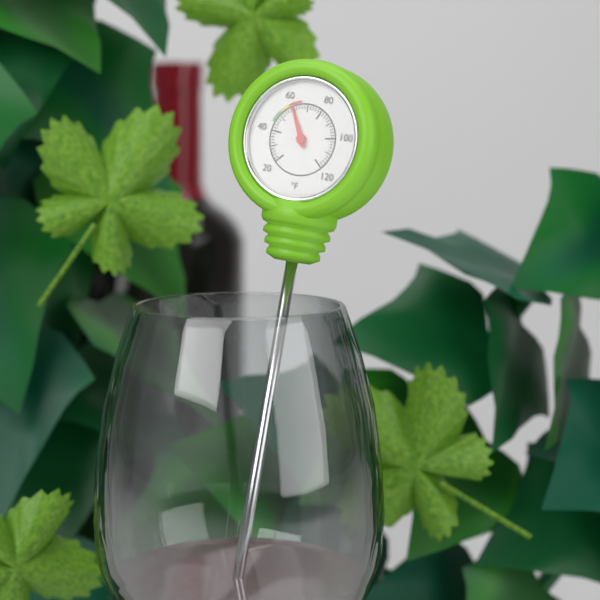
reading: 60 °F
